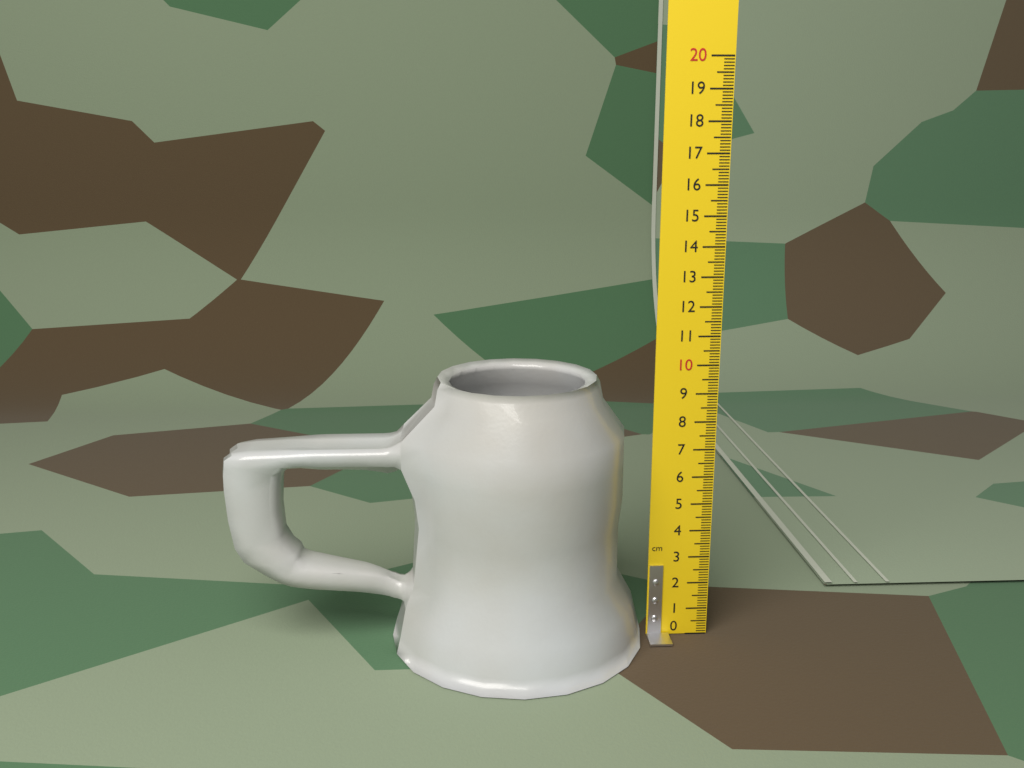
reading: 9.6 cm
